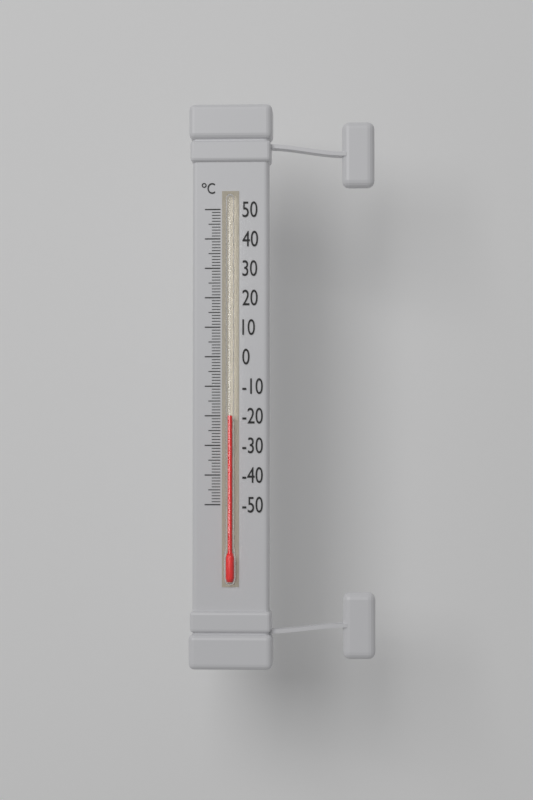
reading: -20 °C
